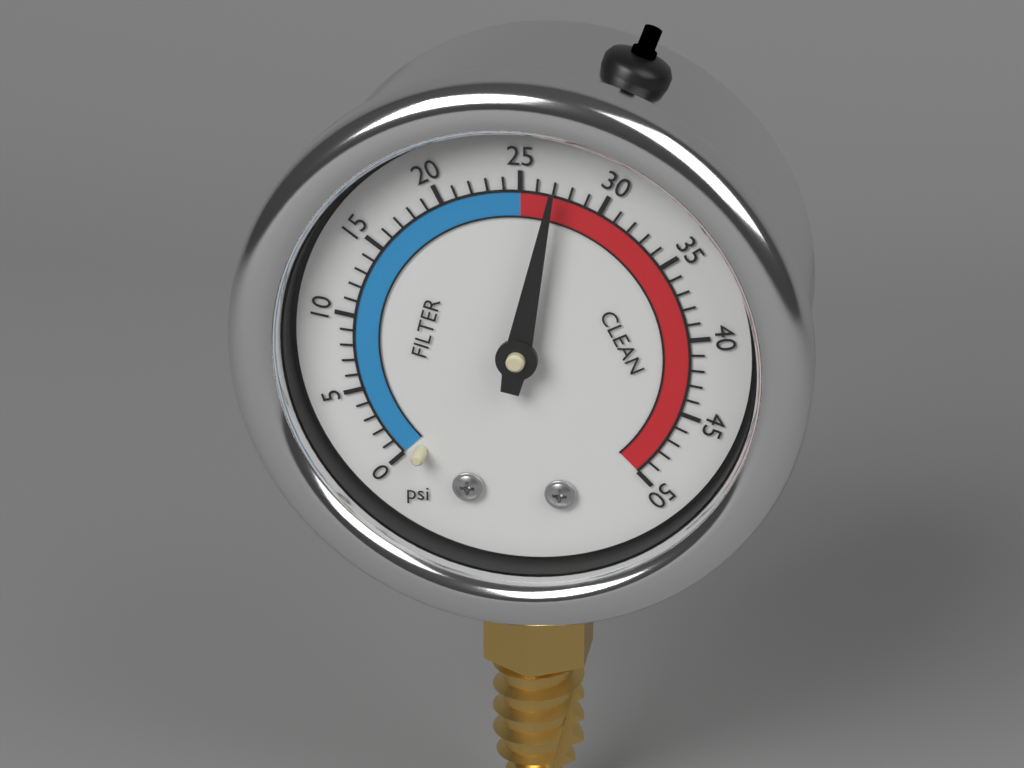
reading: 27 psi
